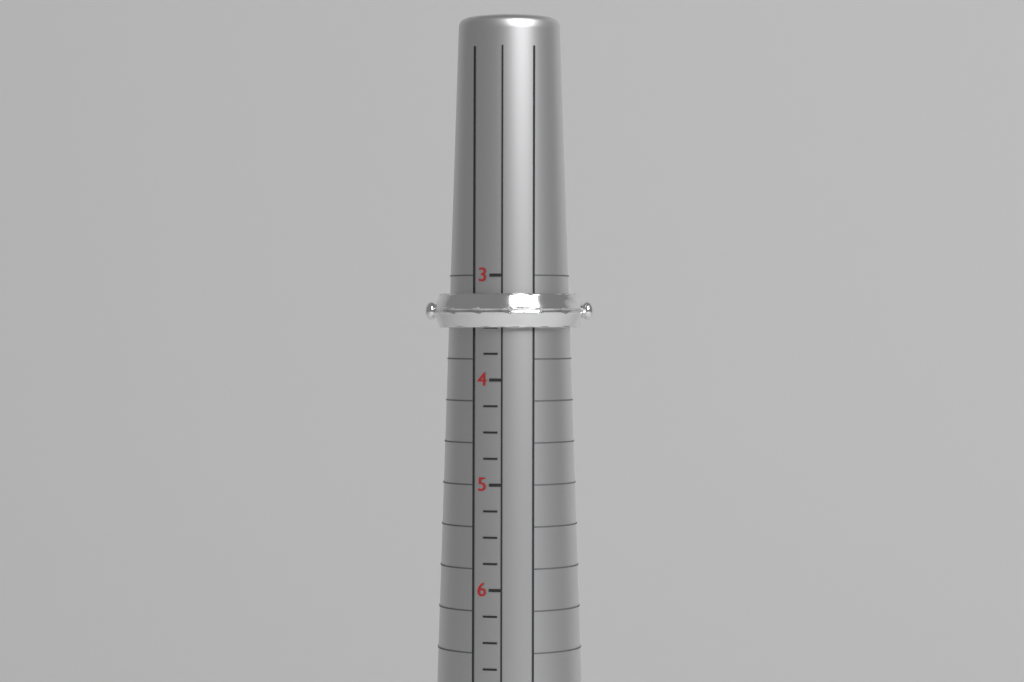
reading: 3.50 (no unit)
